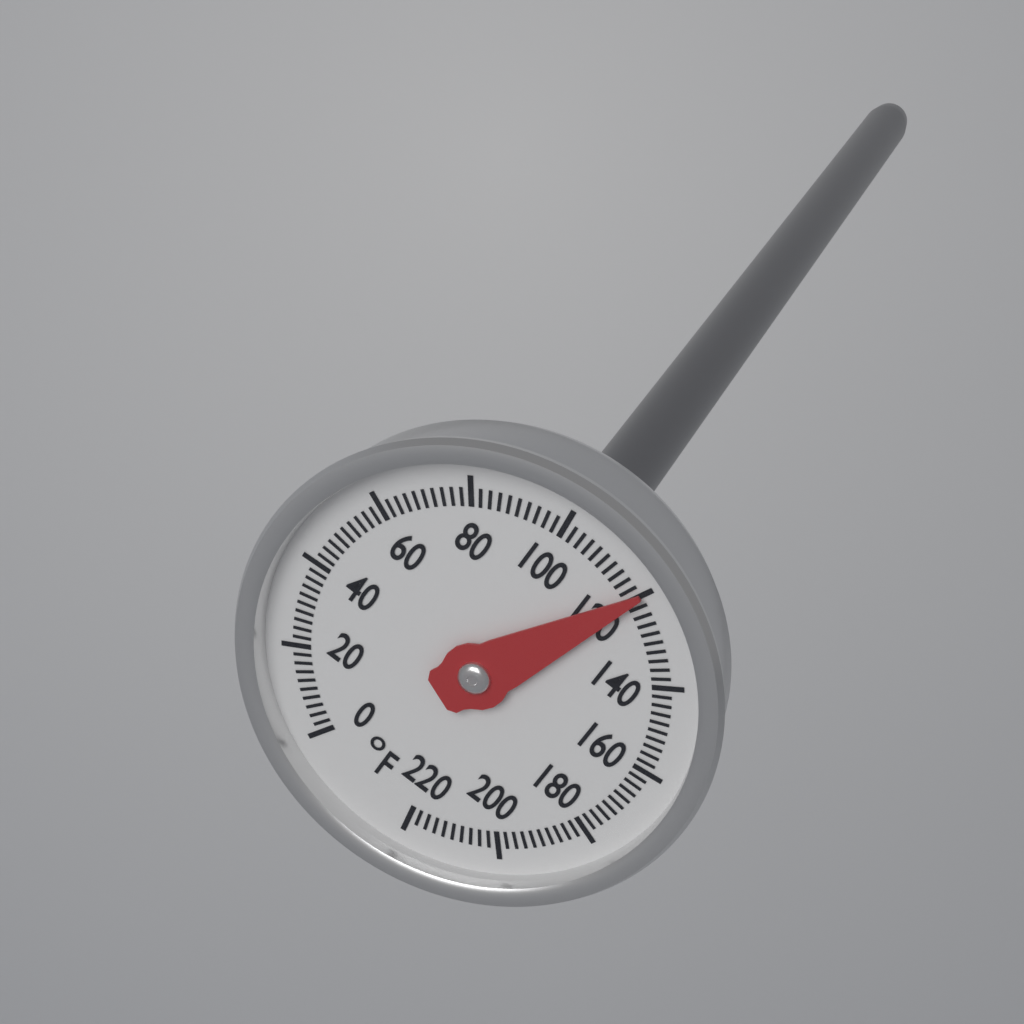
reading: 120 °F
